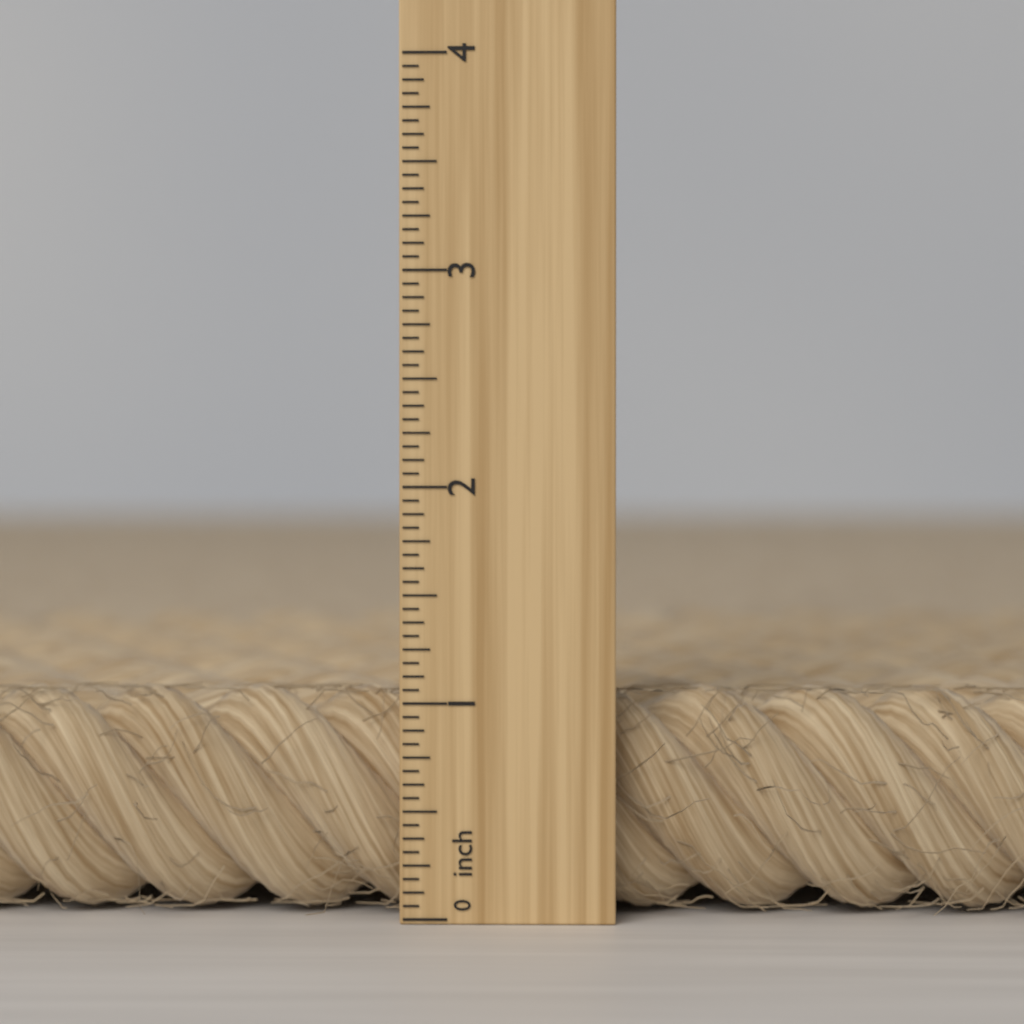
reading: 1.0625 inch
